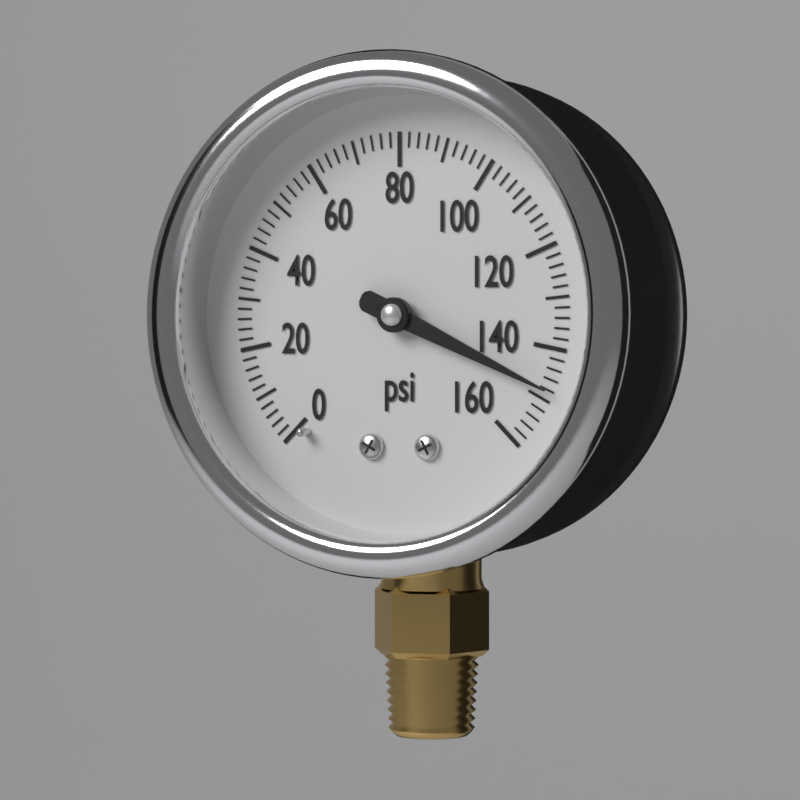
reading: 148 psi
